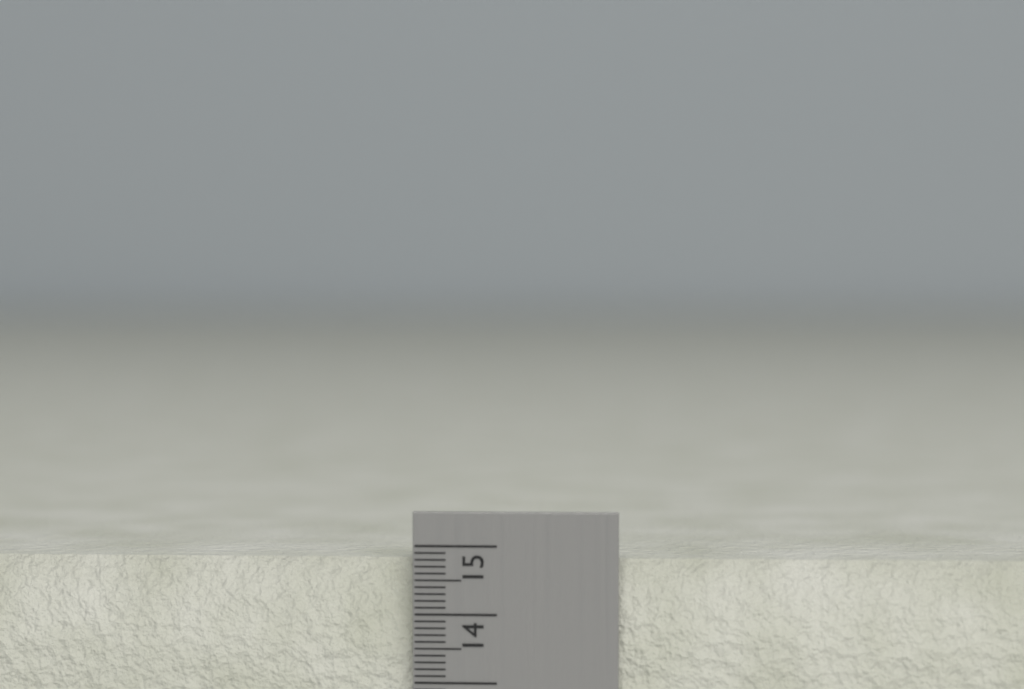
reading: 14.8 cm
